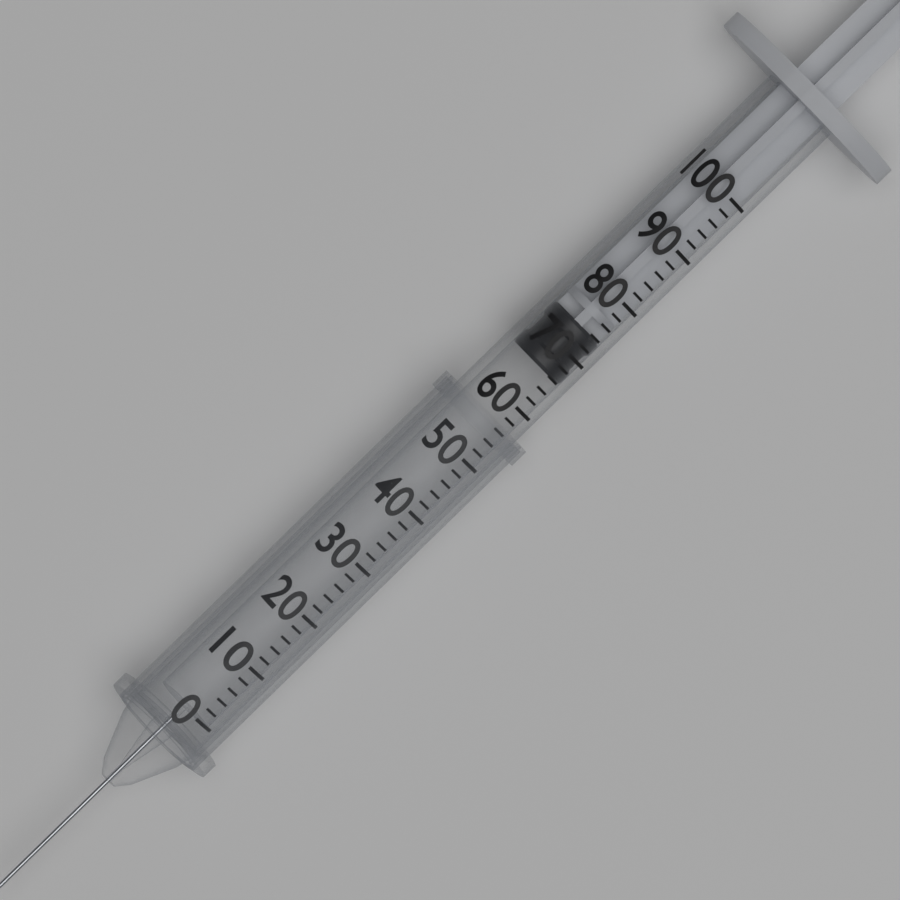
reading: 66 (no unit)
